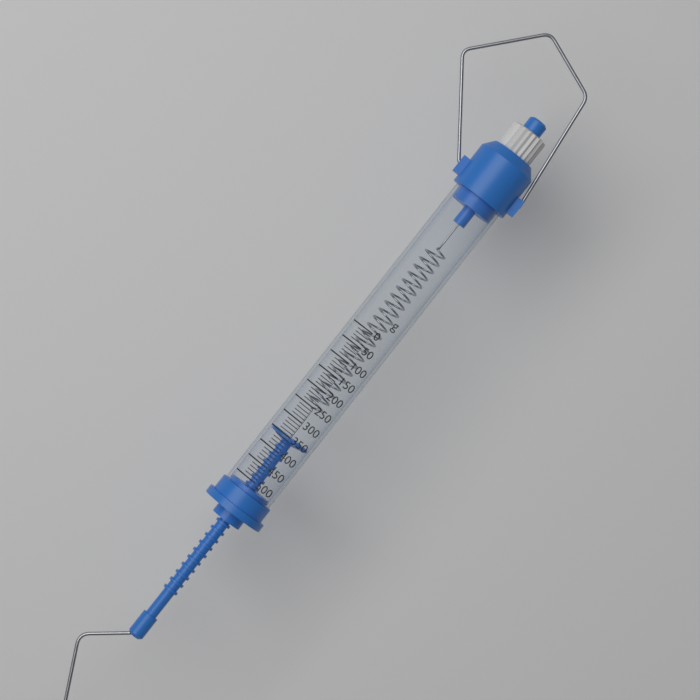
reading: 350 g
